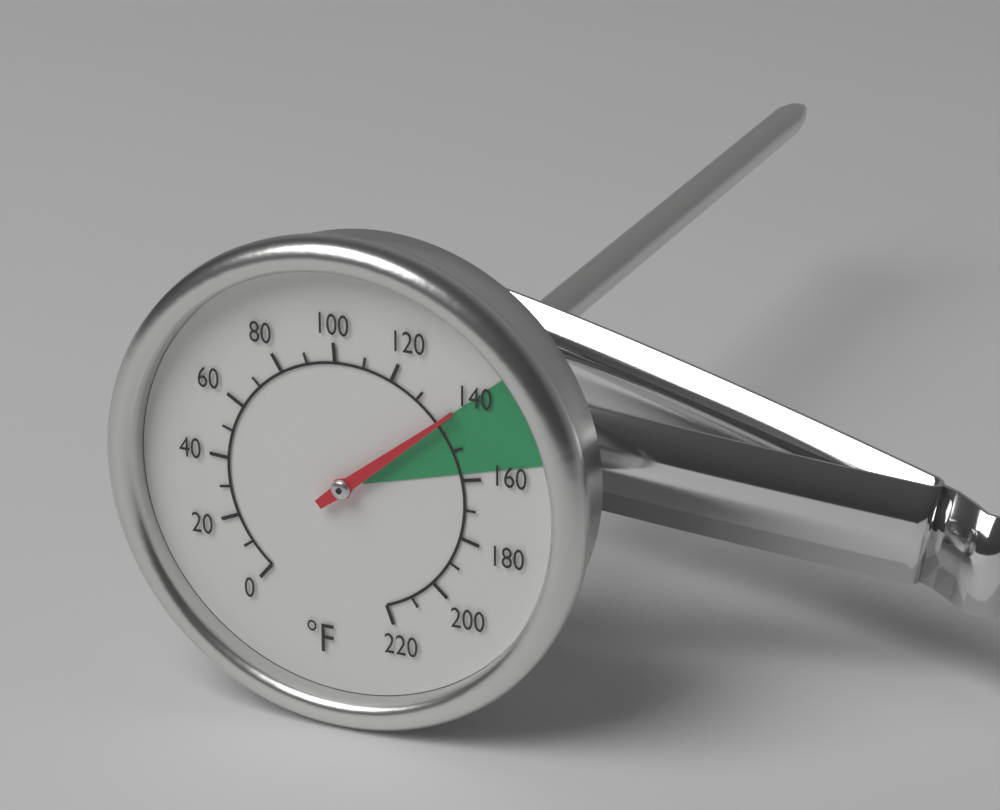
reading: 140 °F
